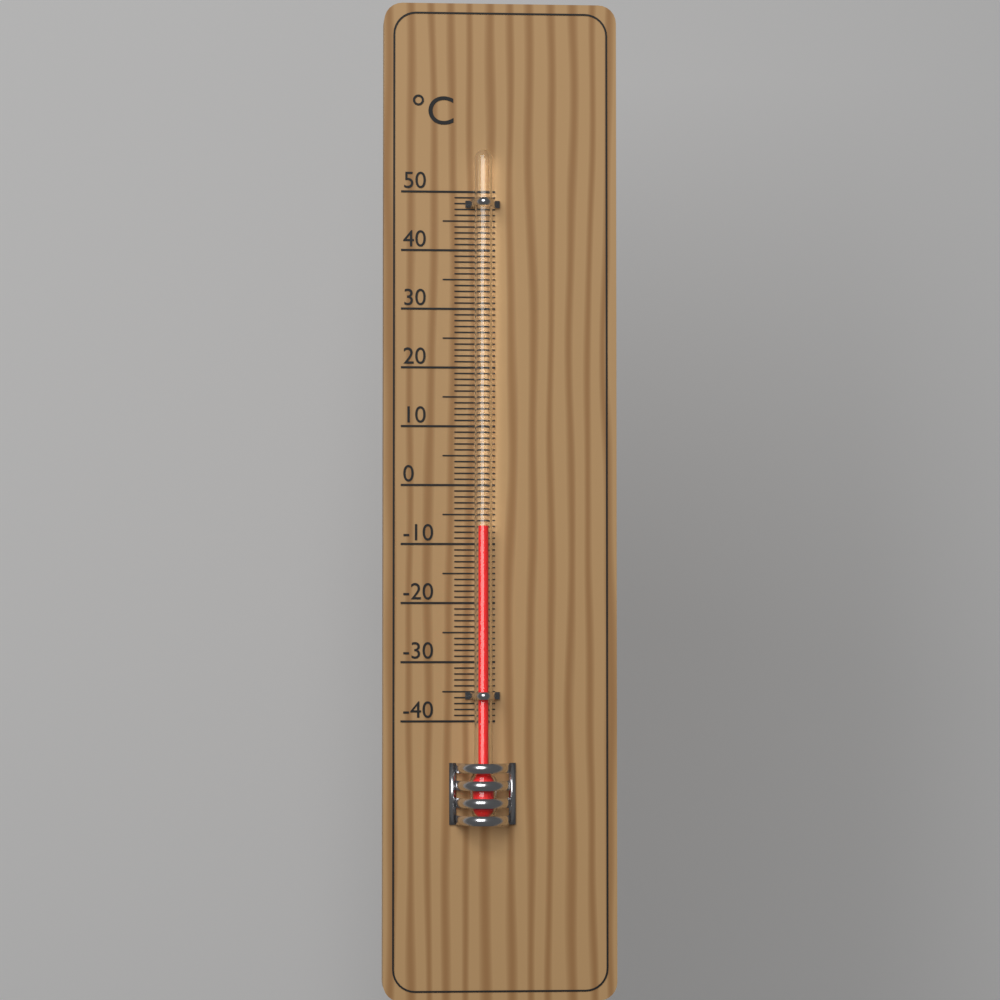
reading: -7 °C
